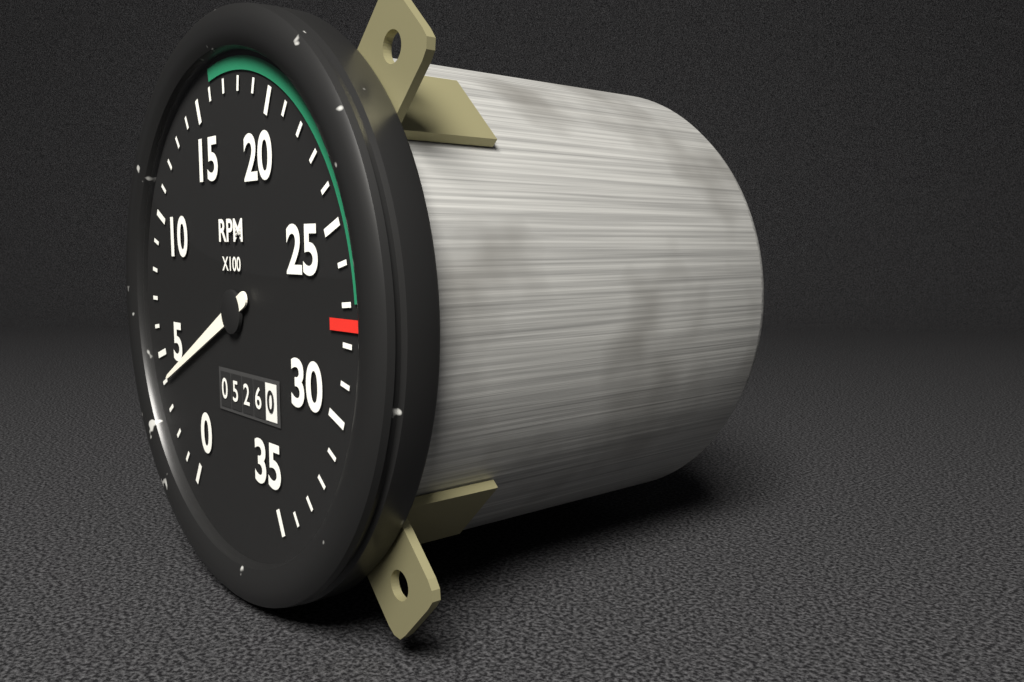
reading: 400 RPM
